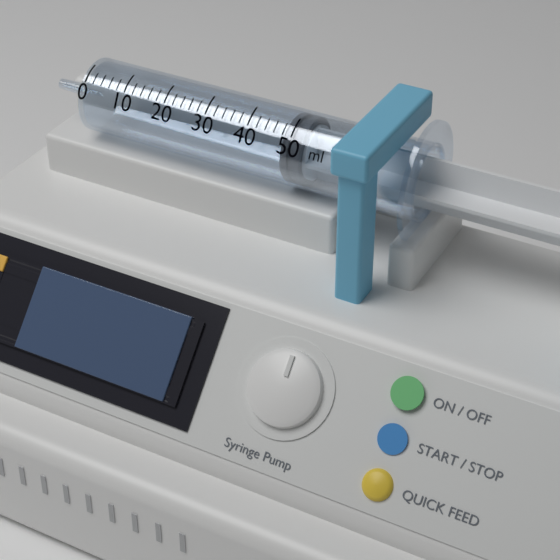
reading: 48 ml
